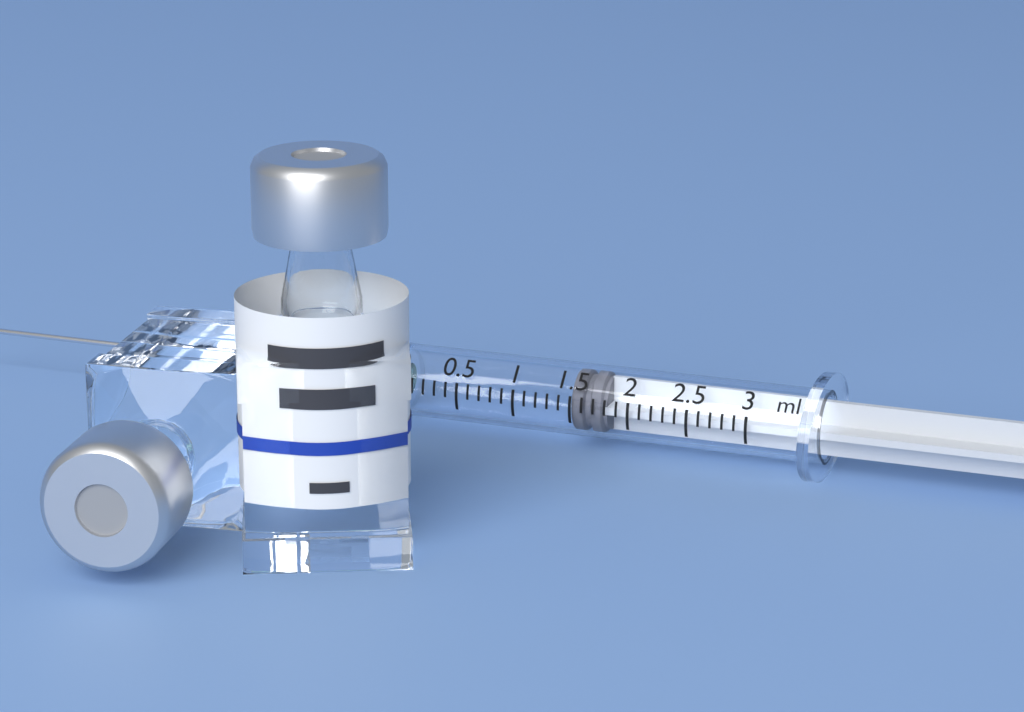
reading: 1.5 ml
